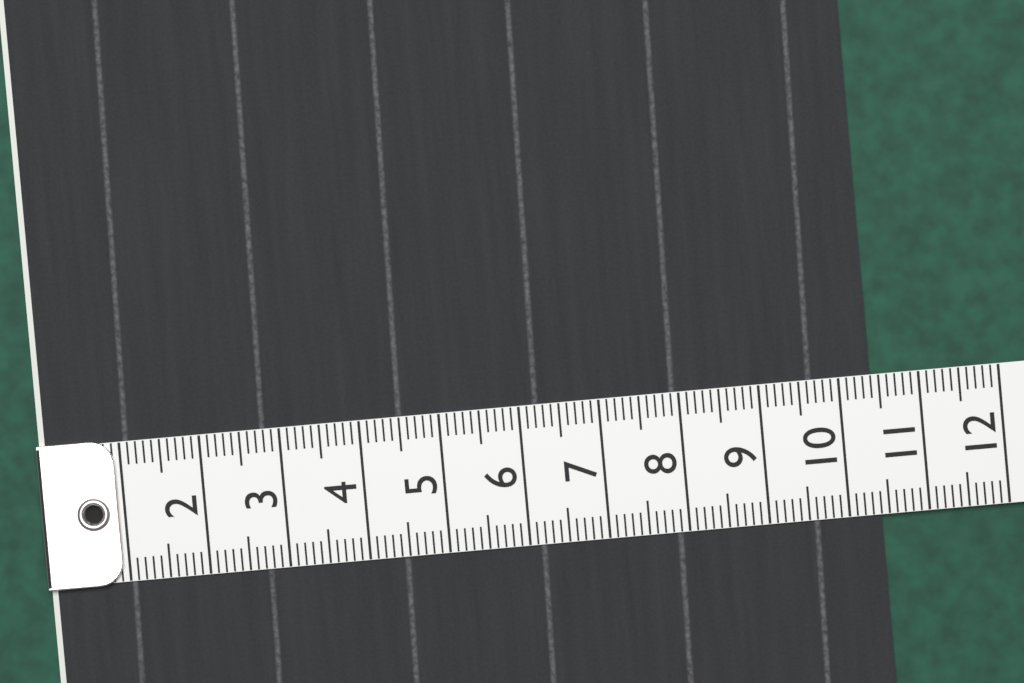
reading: 10.4 (no unit)
